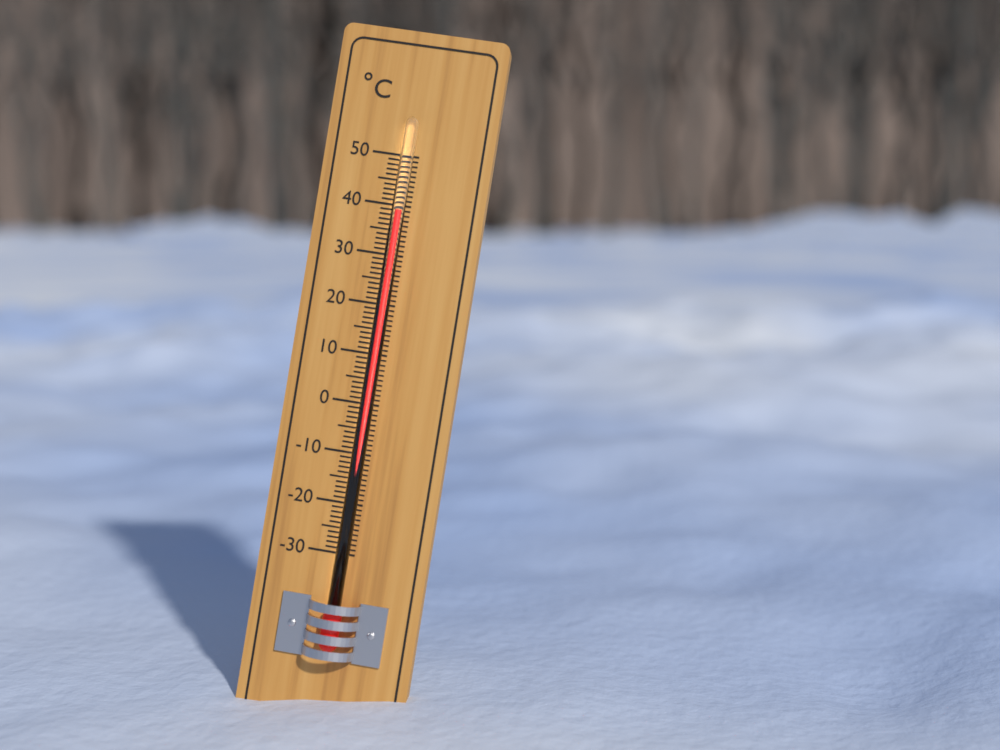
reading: 39 °C
